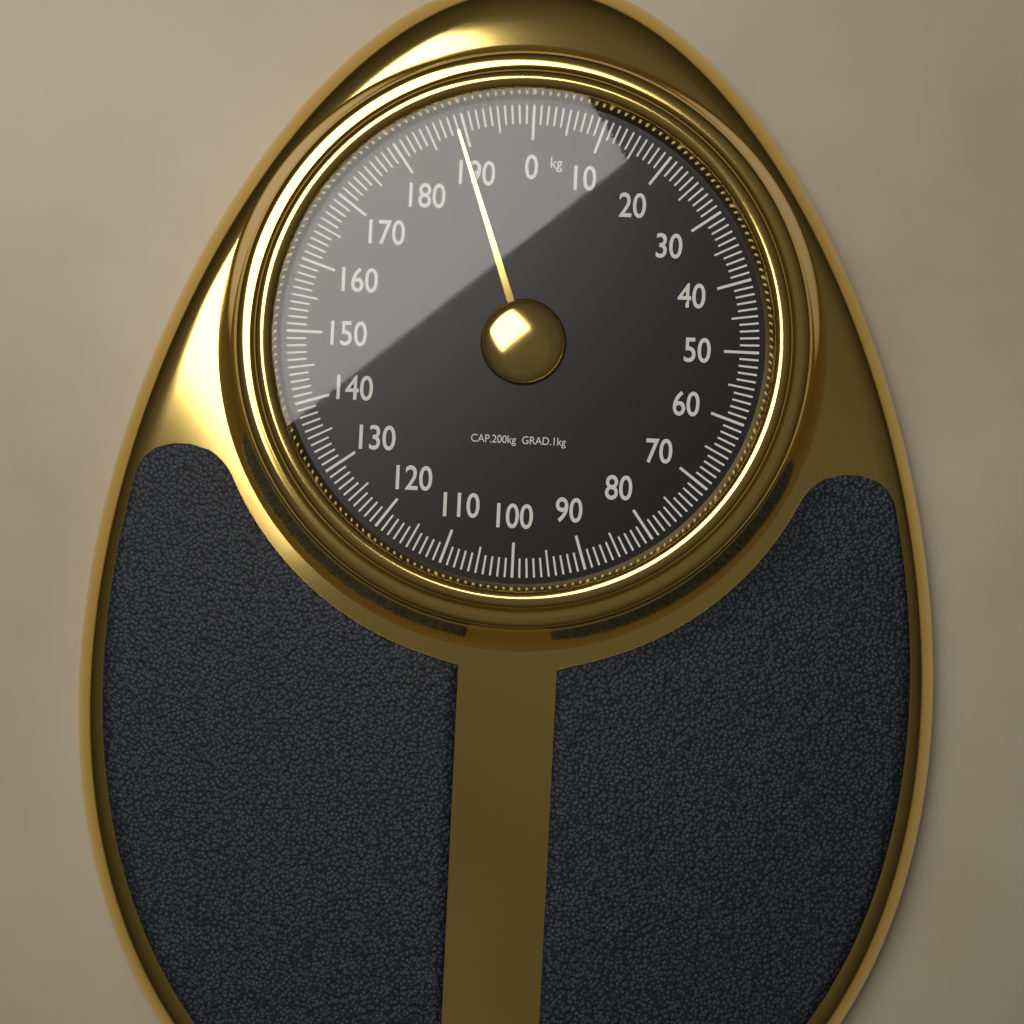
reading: 189 kg
